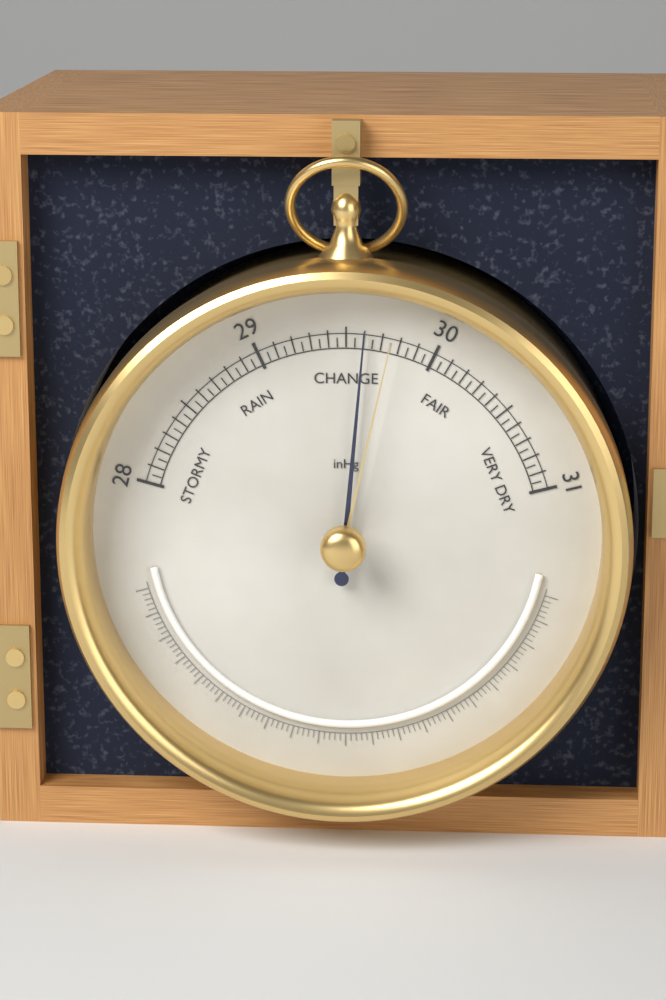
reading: 29.60 inHg
